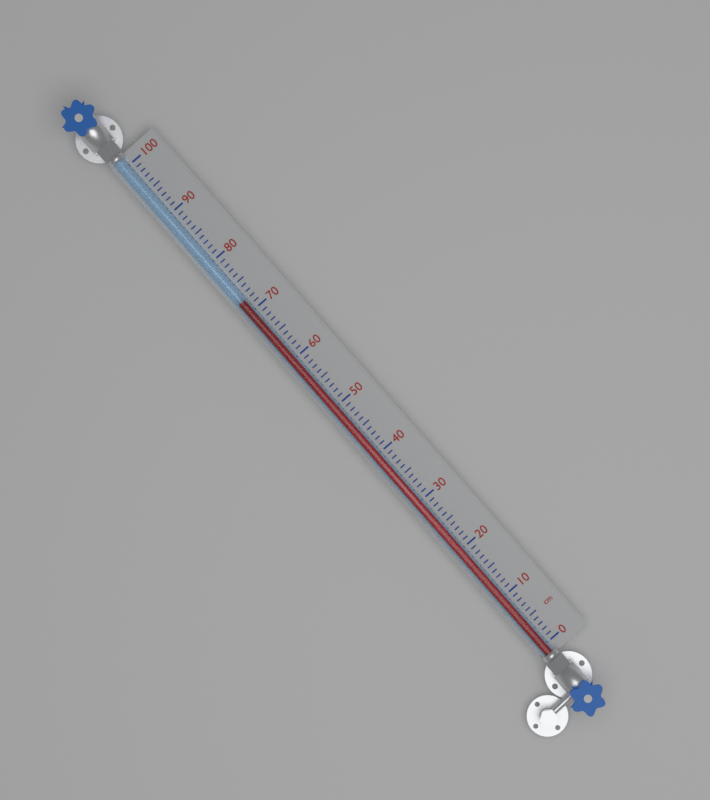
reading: 72 cm
